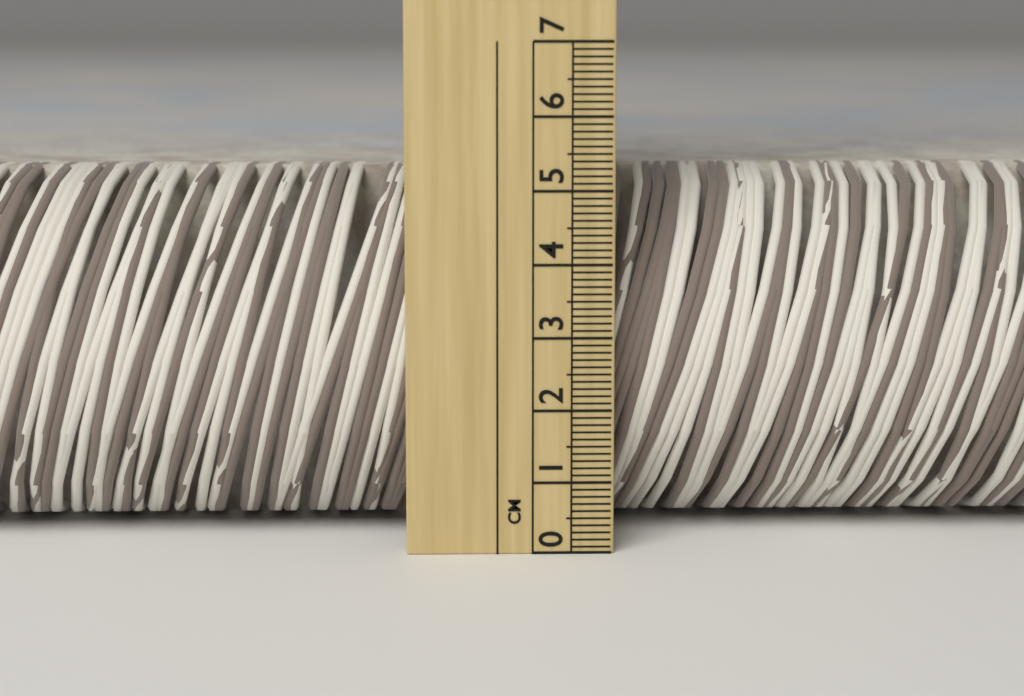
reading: 5.2 cm
